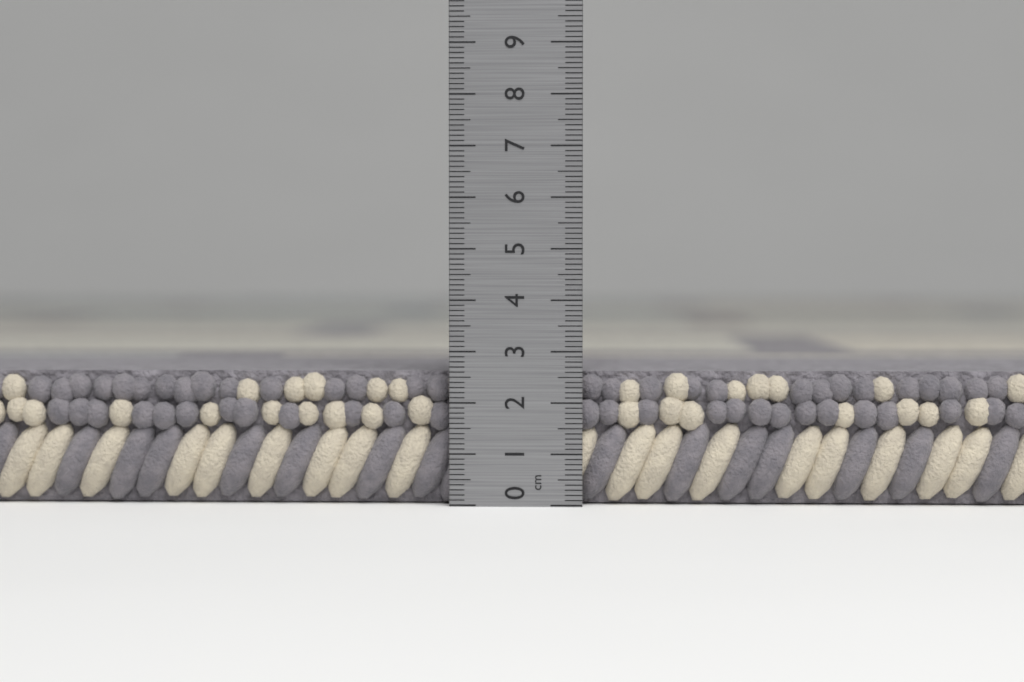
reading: 2.6 cm
